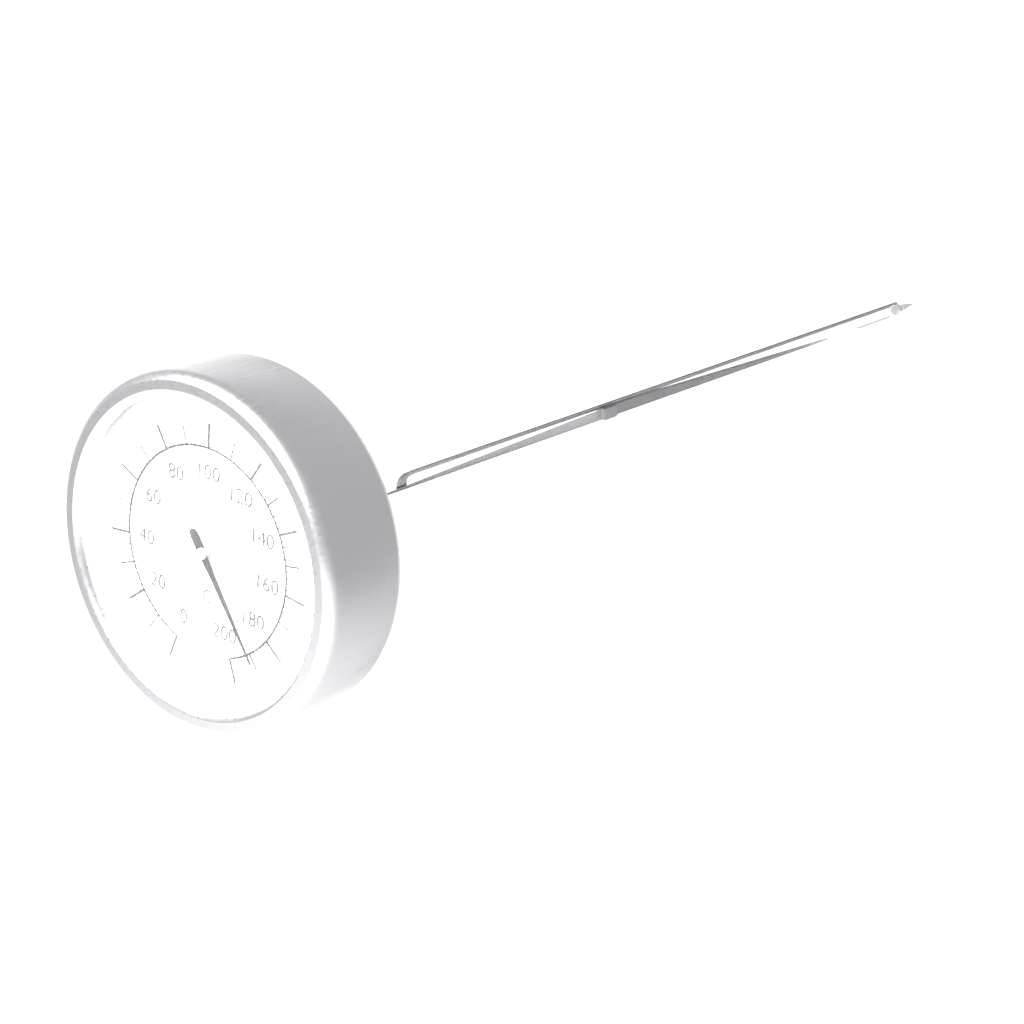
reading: 190 °C
